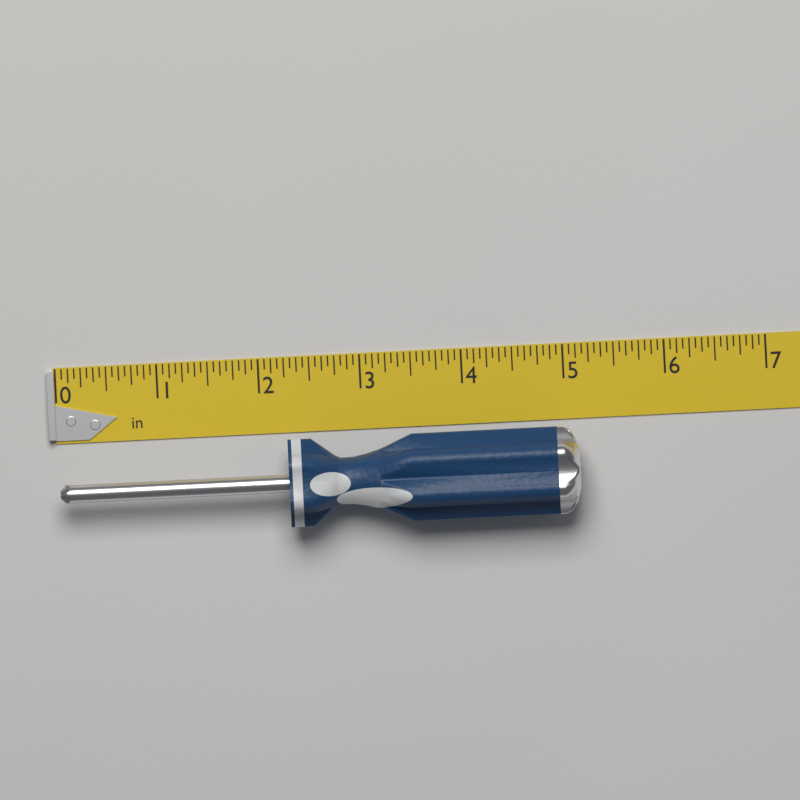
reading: 5.1250 in
